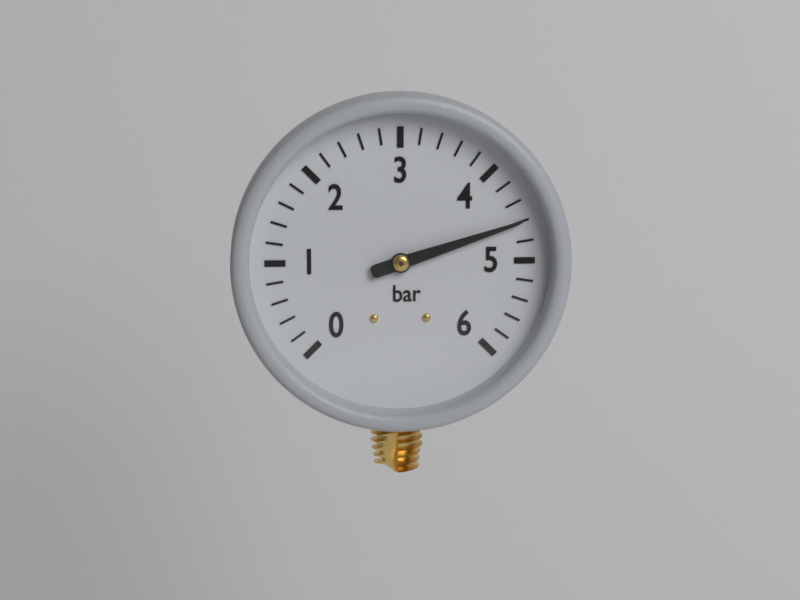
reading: 4.6 bar
